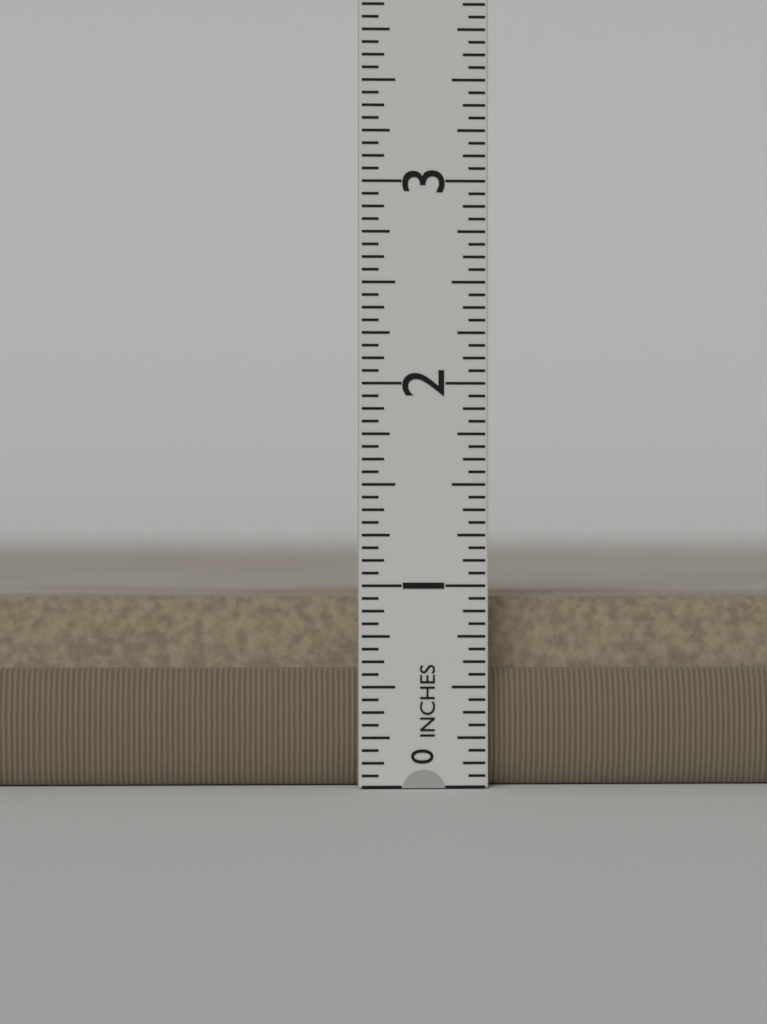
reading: 0.9375 in
